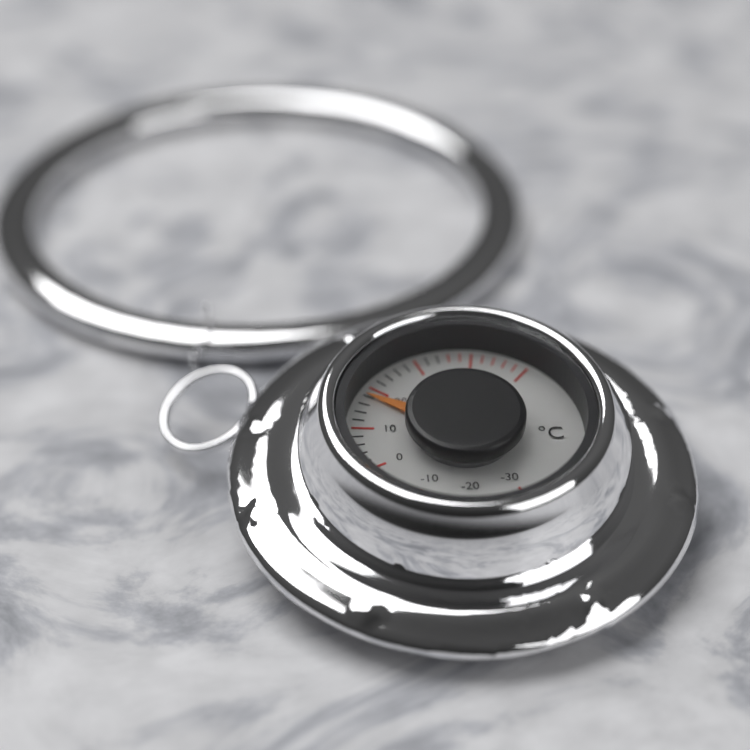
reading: 18 °C
